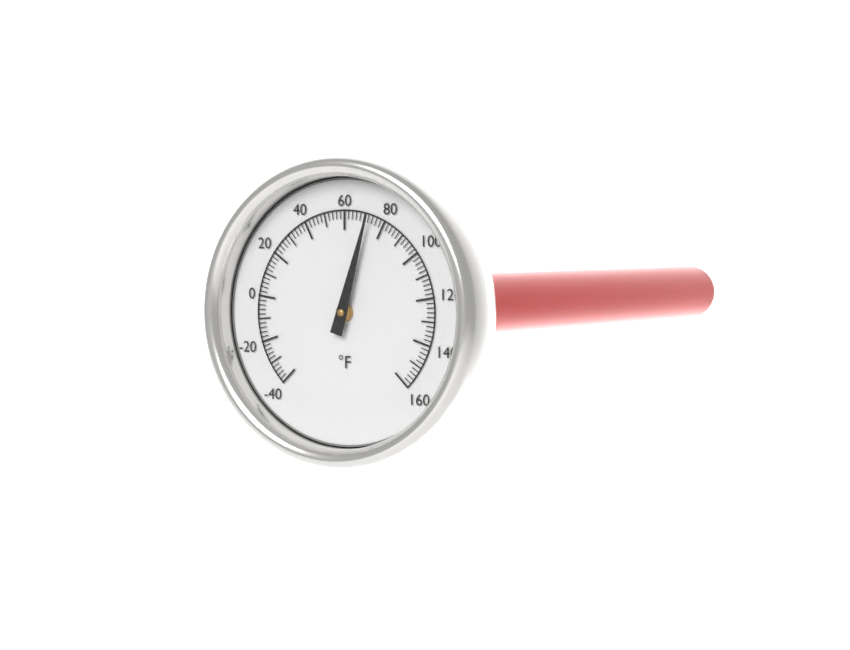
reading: 72 °F
